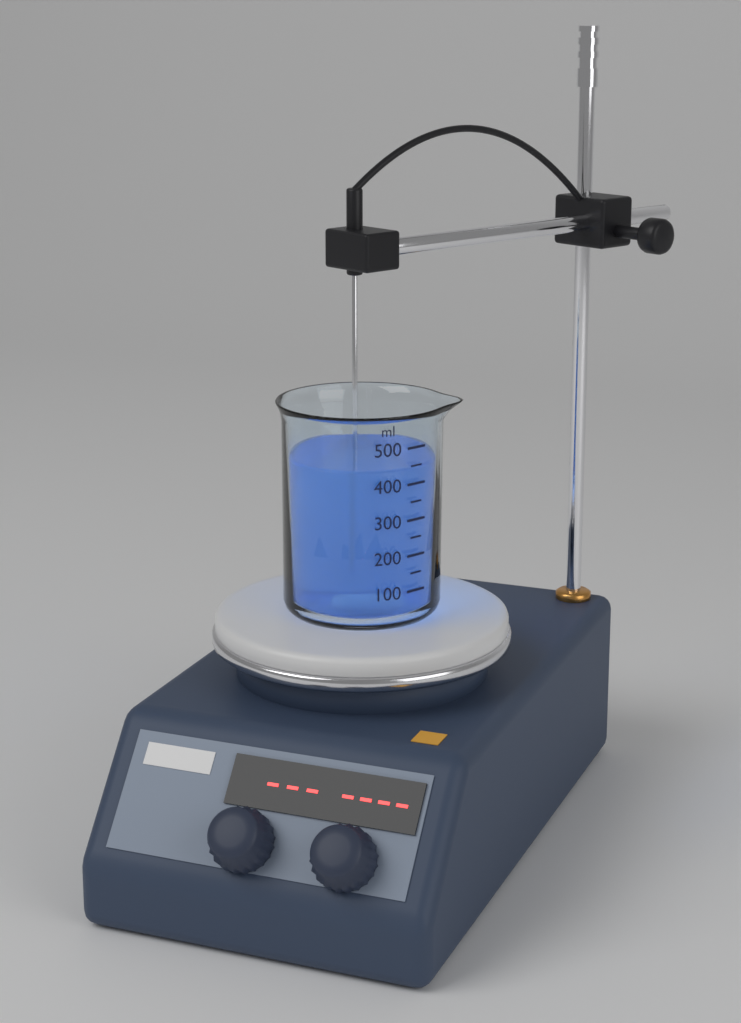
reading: 440 ml
